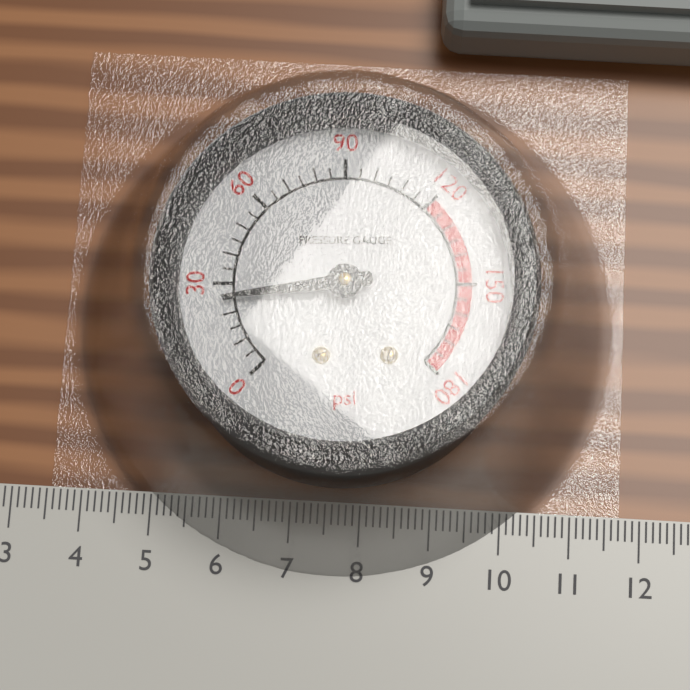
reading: 25 psi
